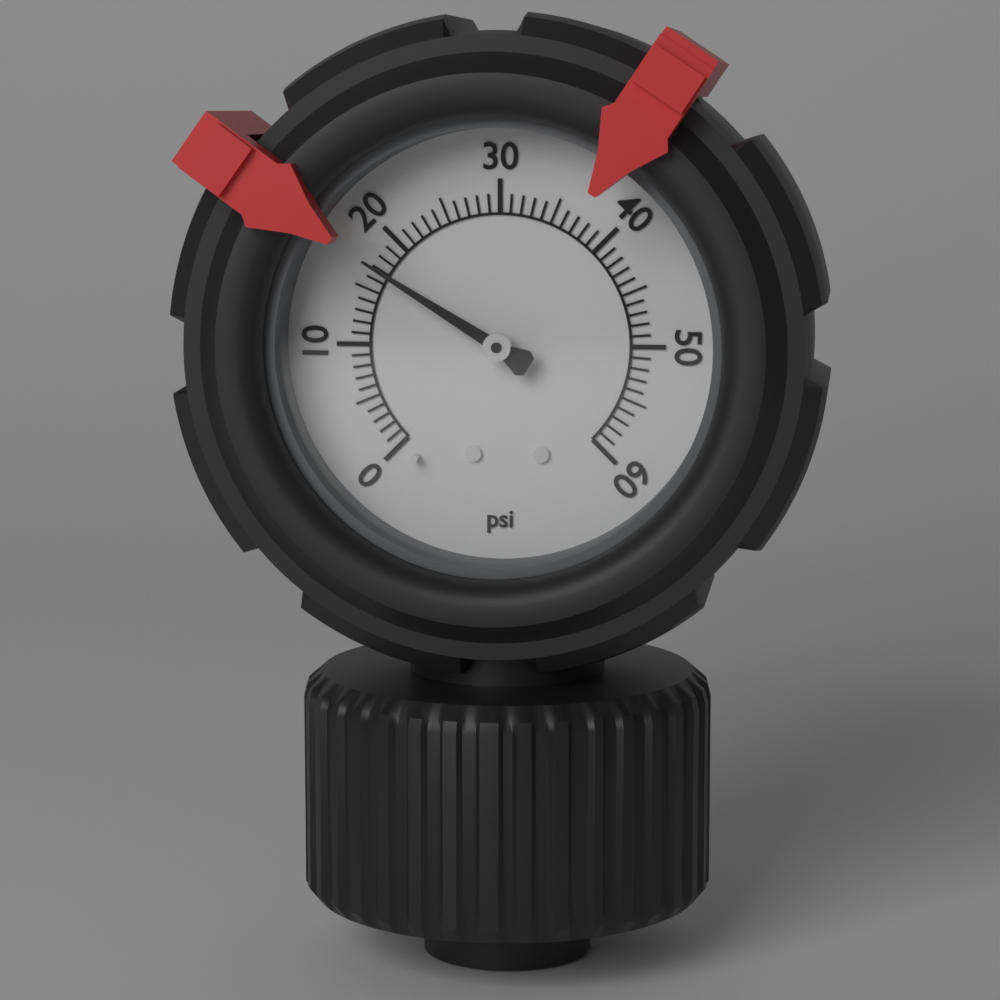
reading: 17 psi
